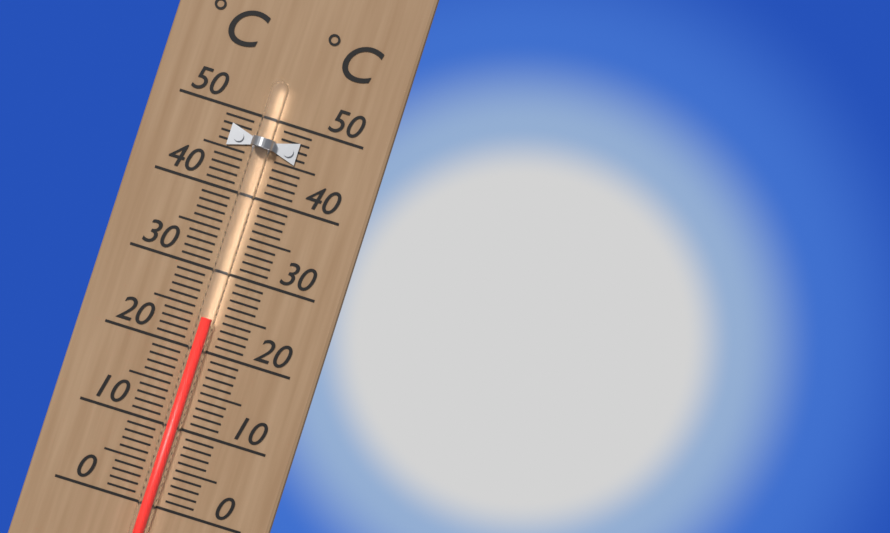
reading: 24 °C
